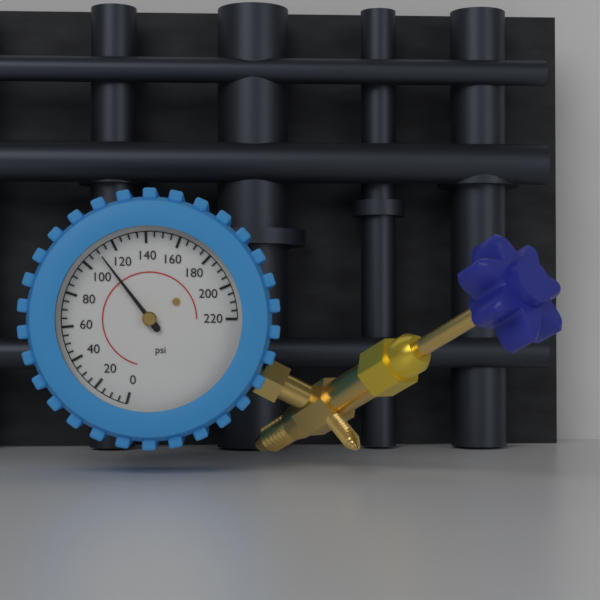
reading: 110 psi
